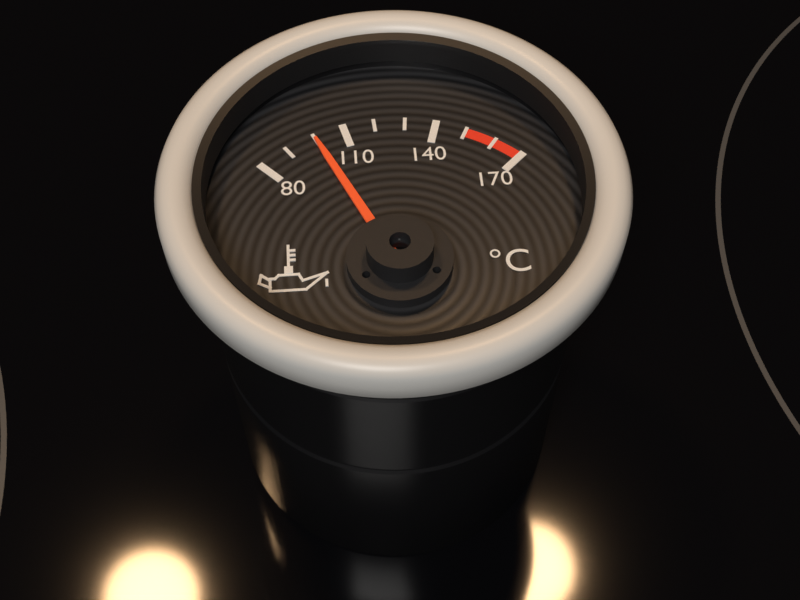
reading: 100 °C
